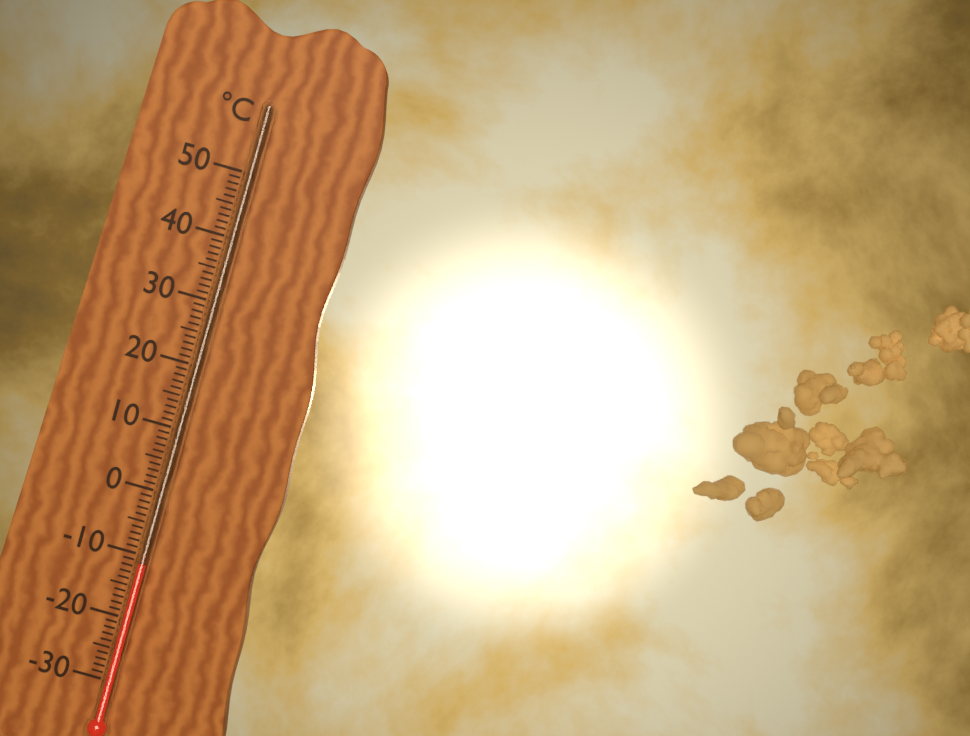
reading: -11 °C
